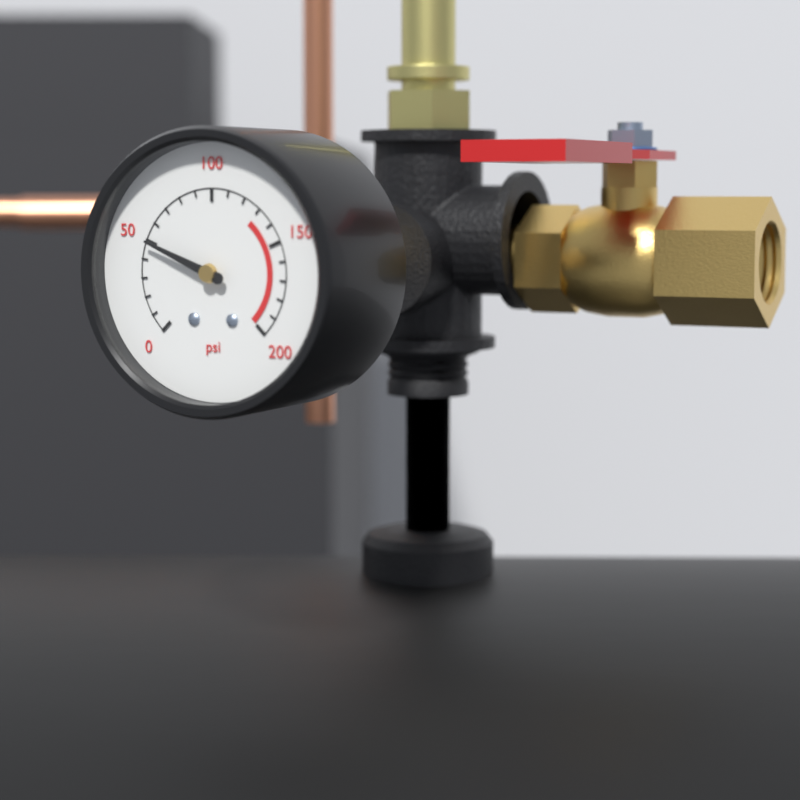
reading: 50 psi
